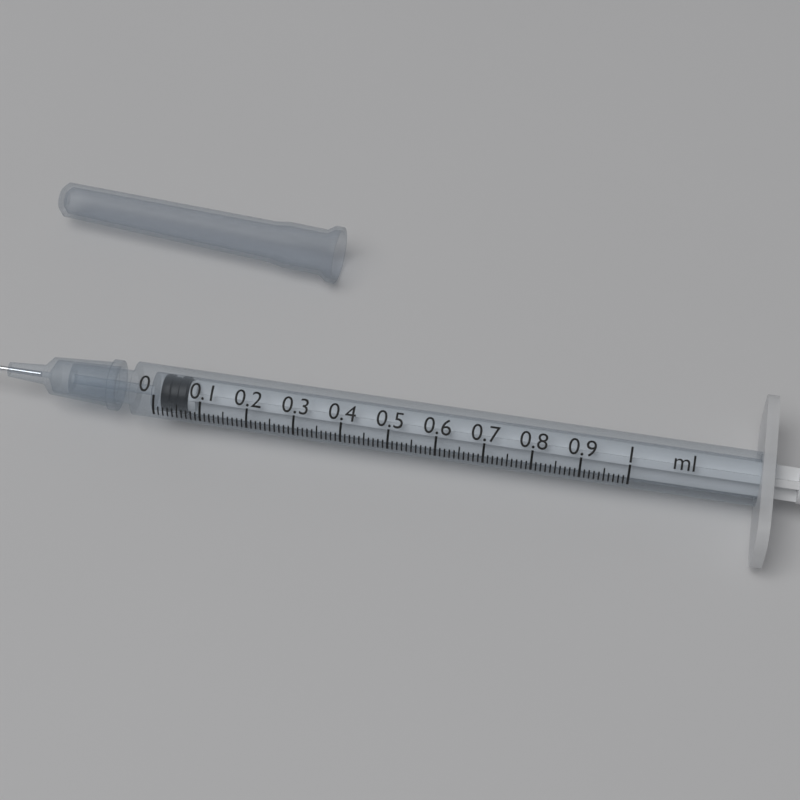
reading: 0.01 ml
